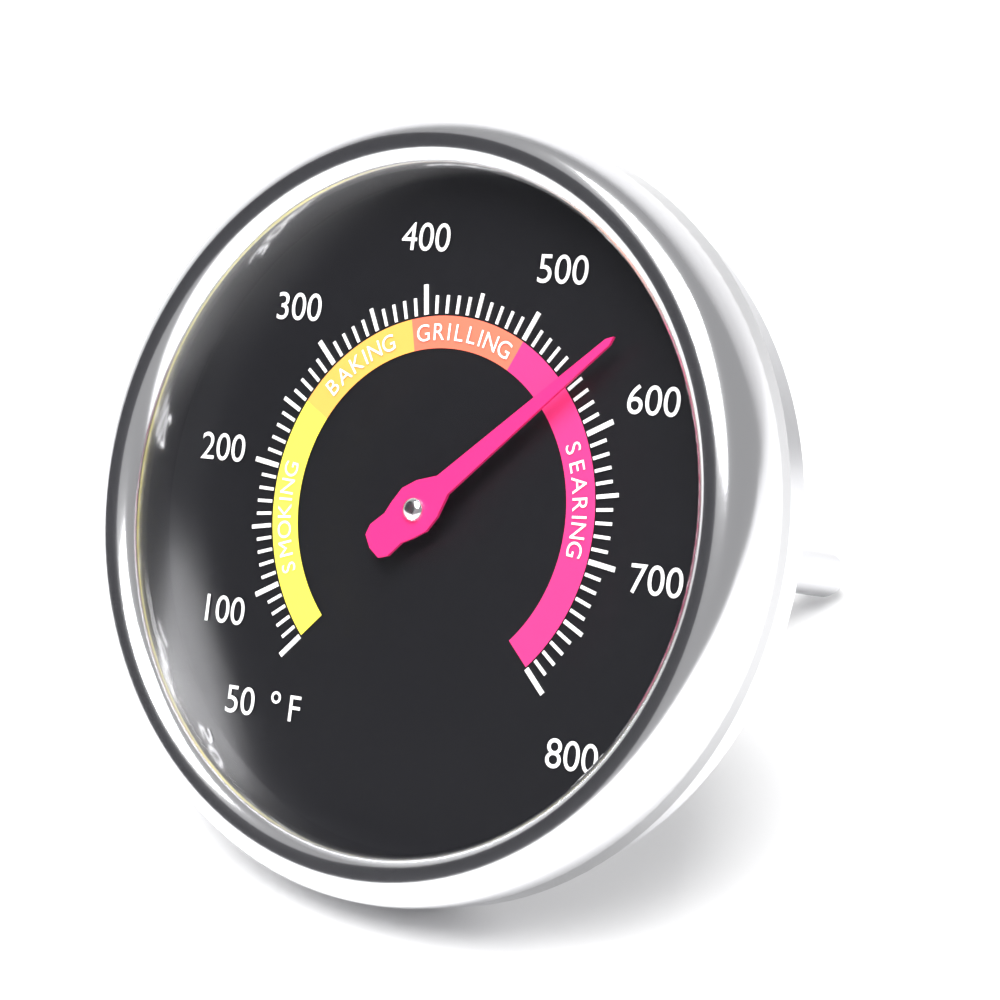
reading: 560 °F
